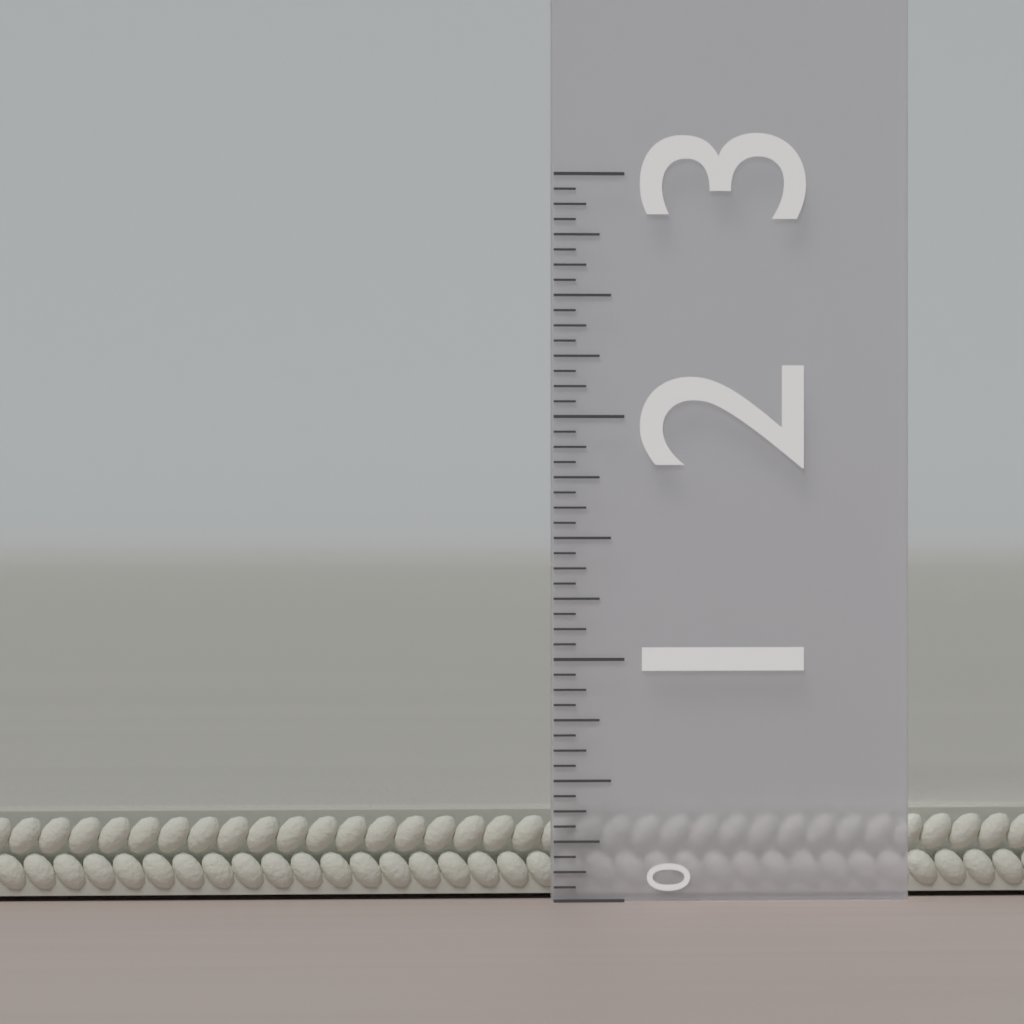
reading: 0.3750 (no unit)
